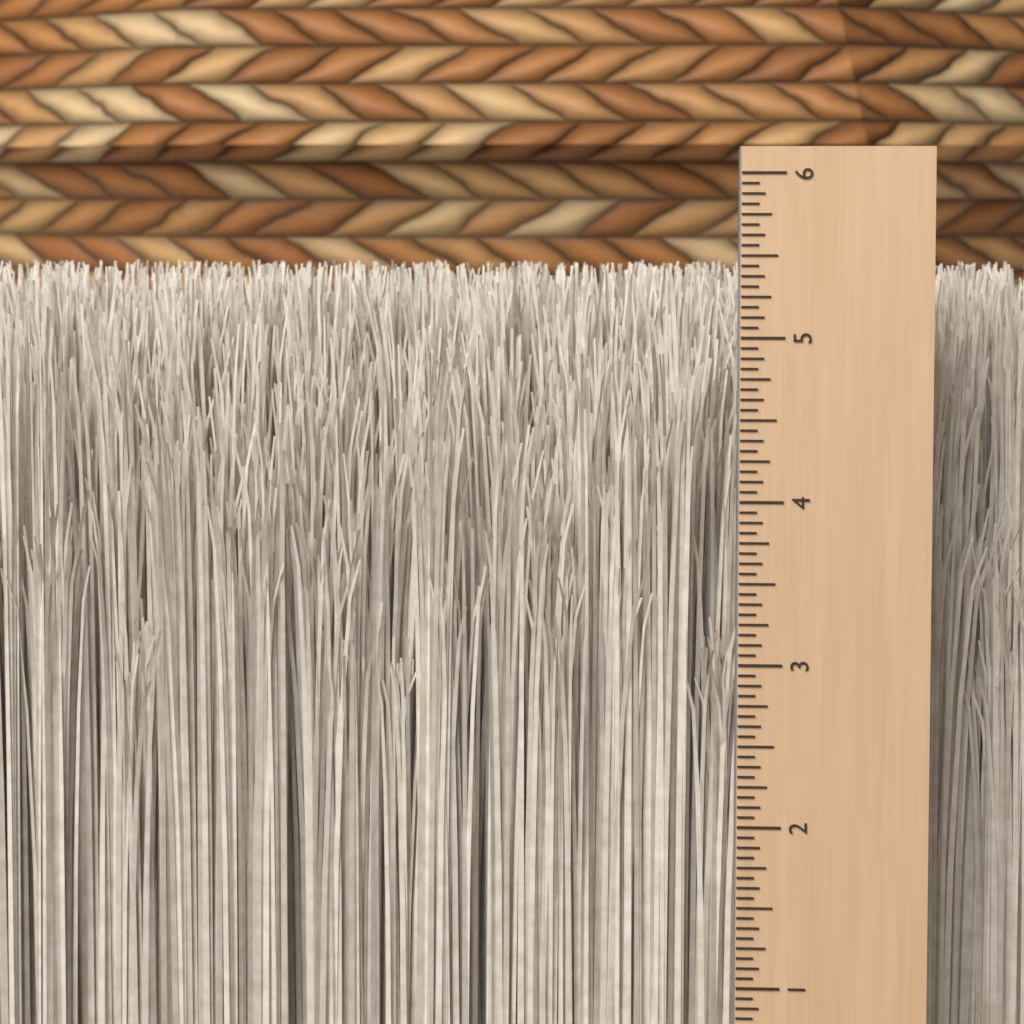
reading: 5.3750 in
